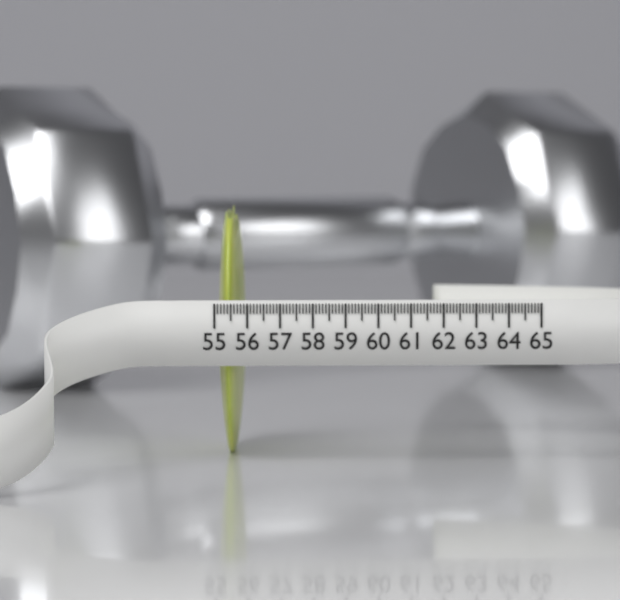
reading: 55.8 (no unit)
